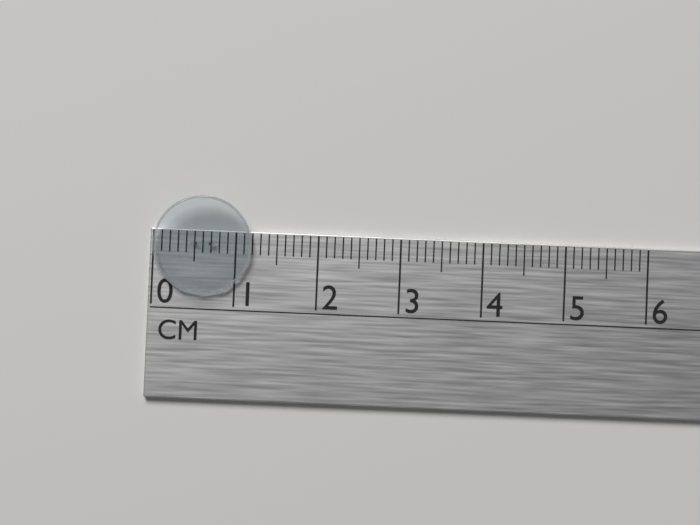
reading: 1.2 cm
